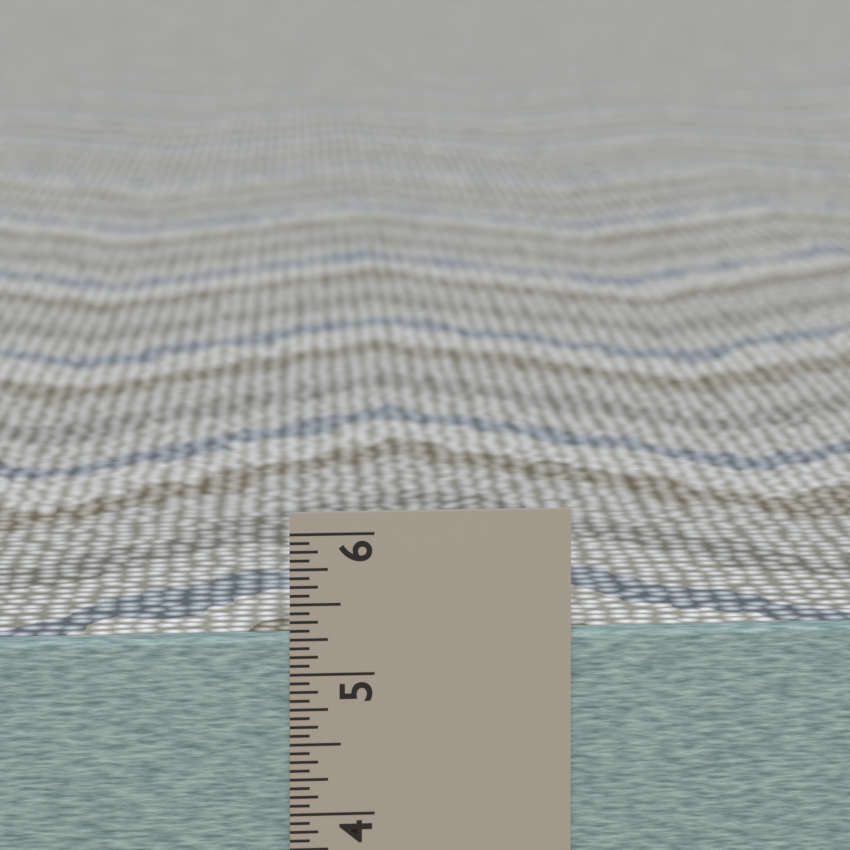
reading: 5.2500 in
